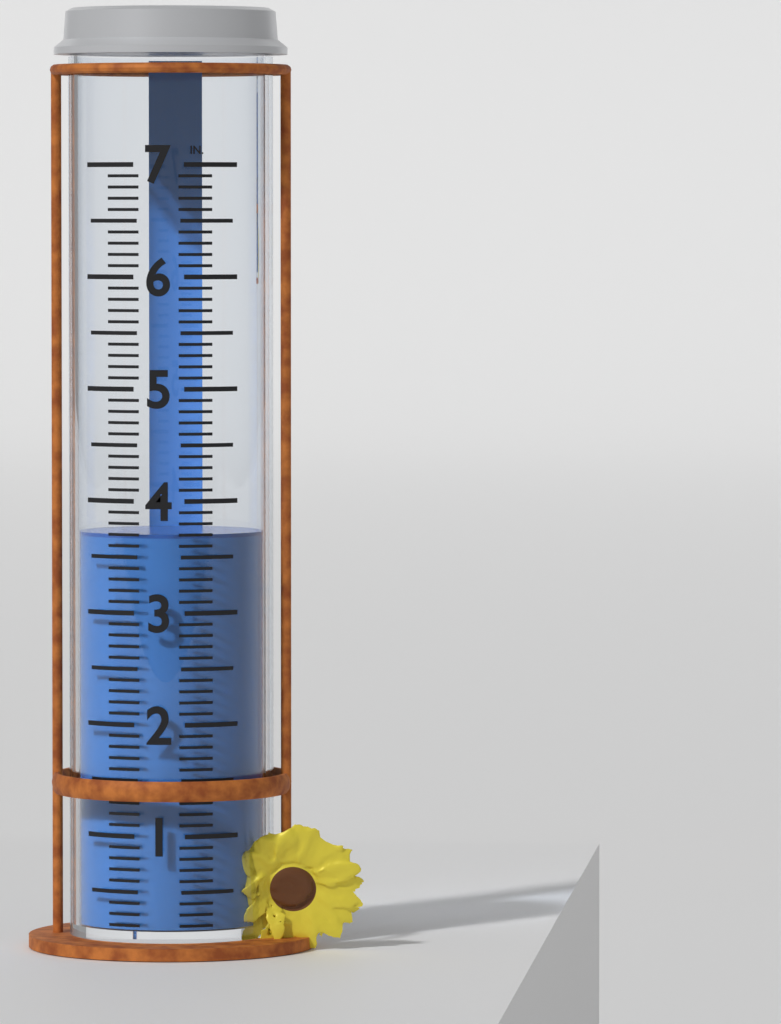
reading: 3.7 in
